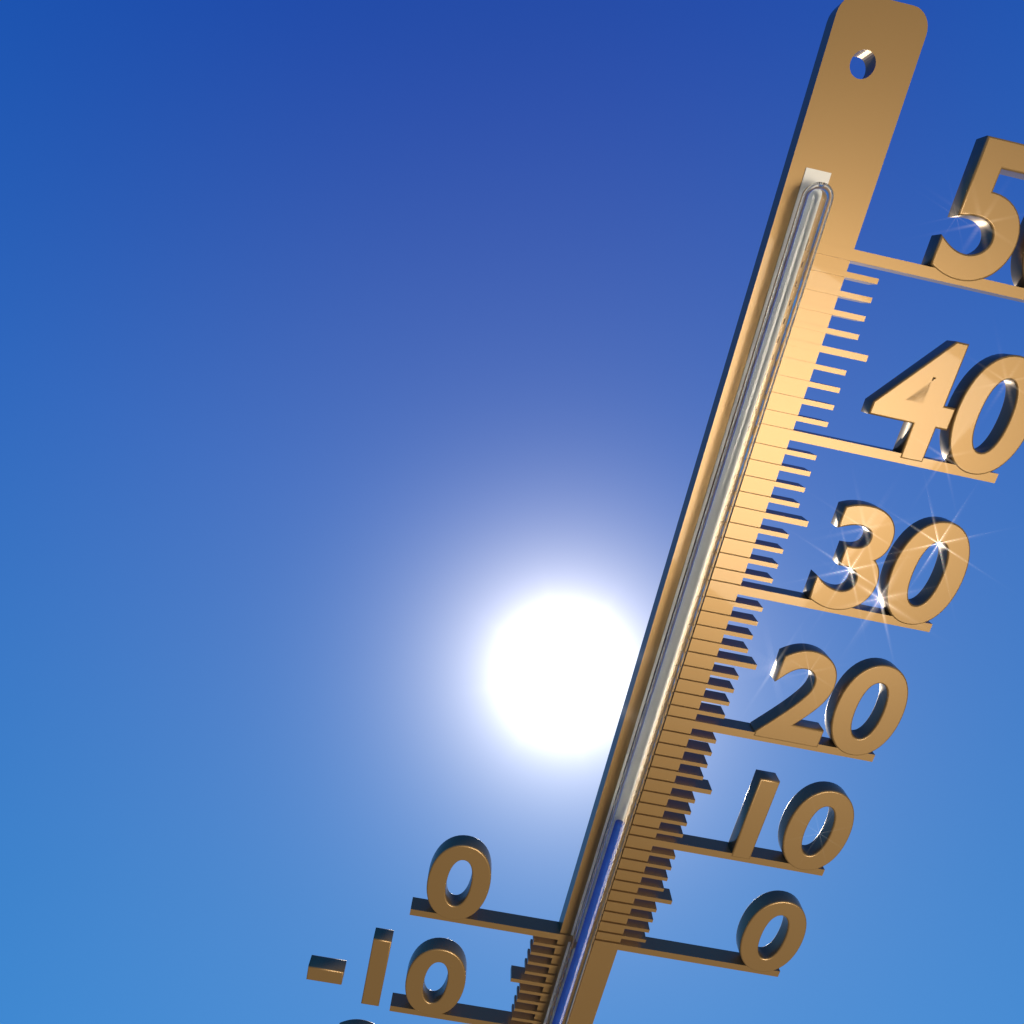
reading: 12 °C
